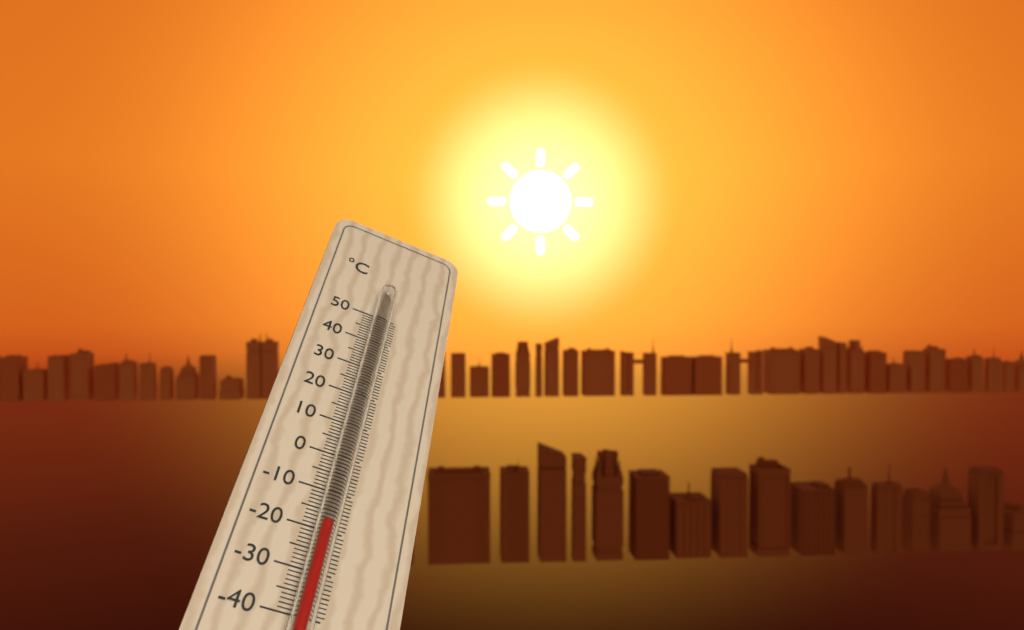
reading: -20 °C
